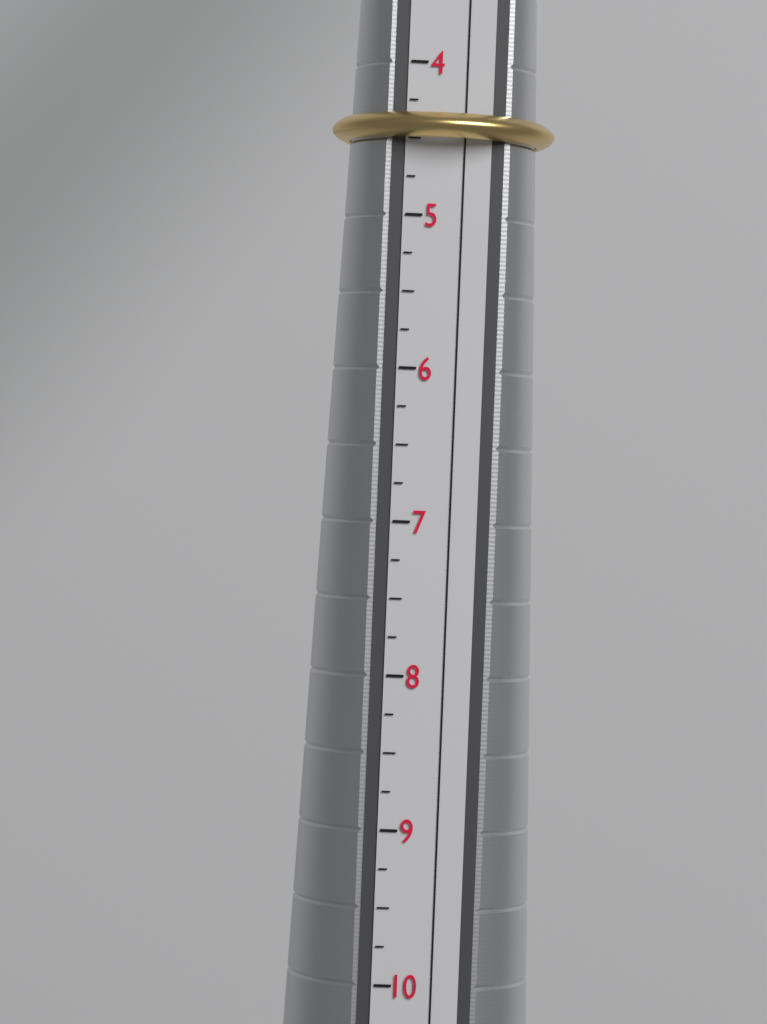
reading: 4.50 (no unit)
